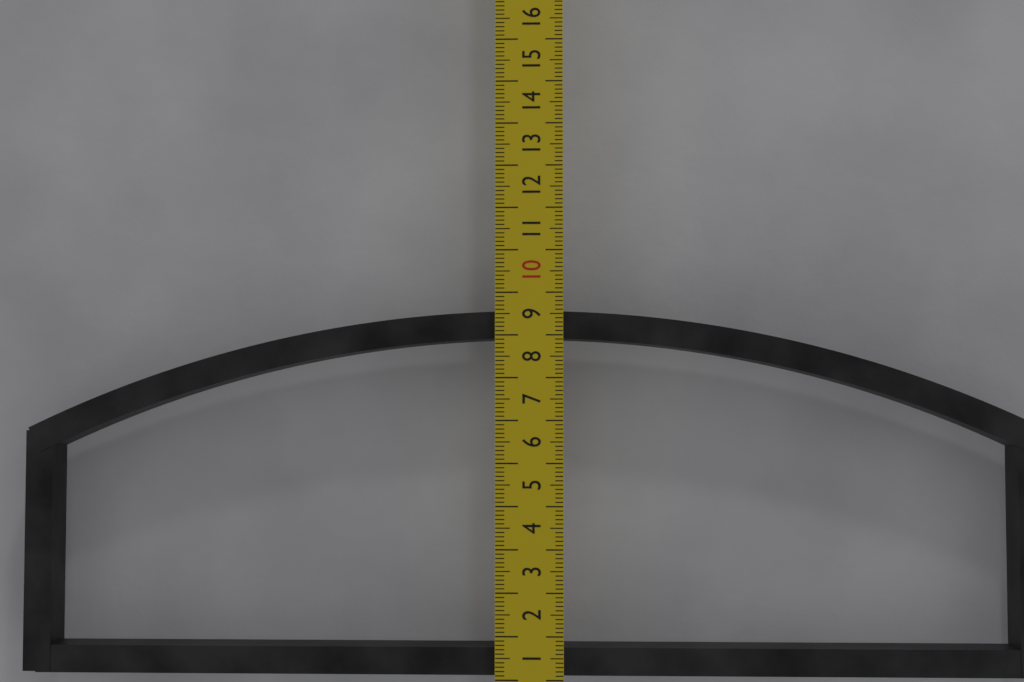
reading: 8.6 cm
